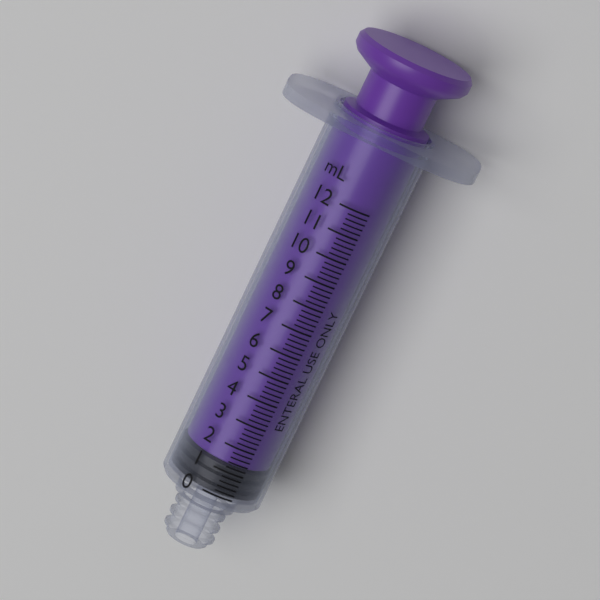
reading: 0.0 mL
